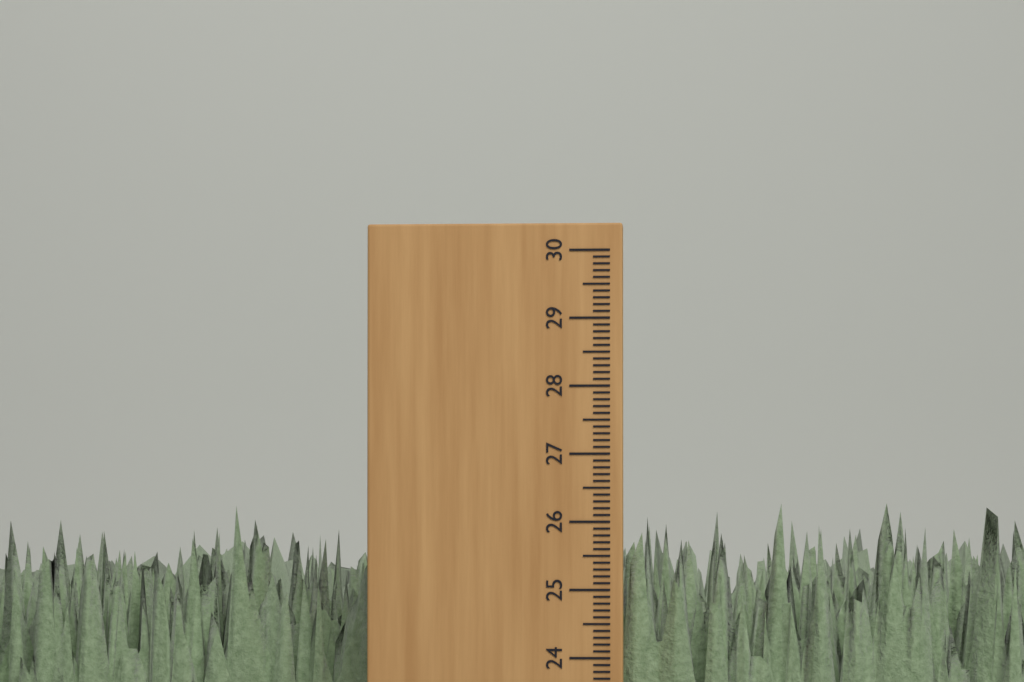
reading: 26.3 cm
